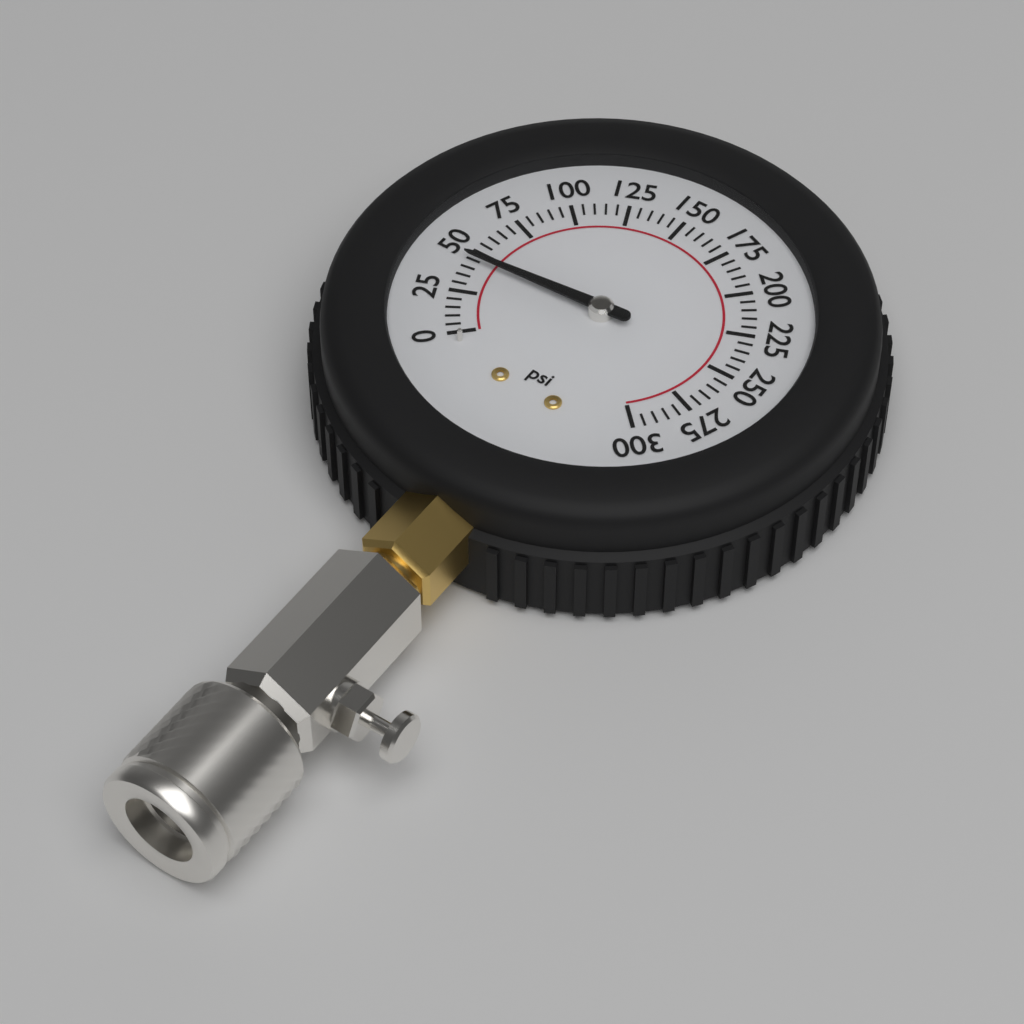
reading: 45 psi
